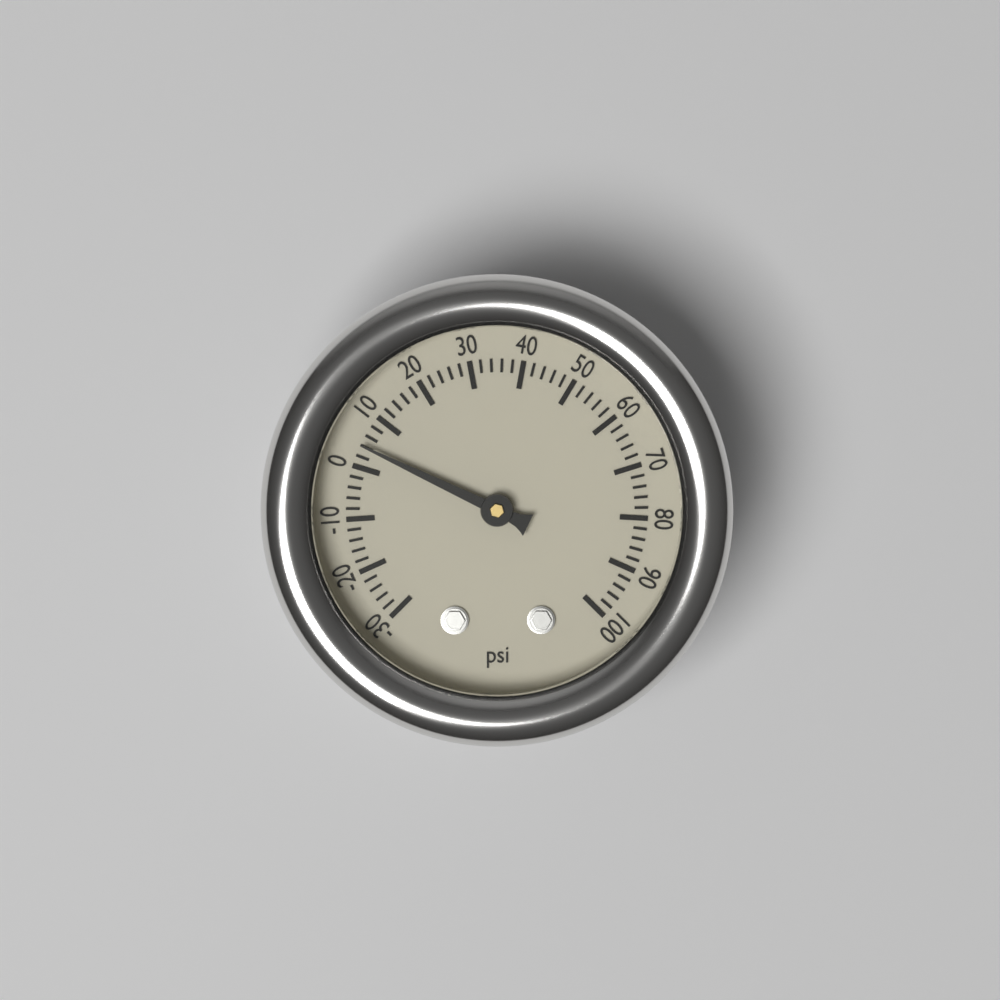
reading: 4 psi
